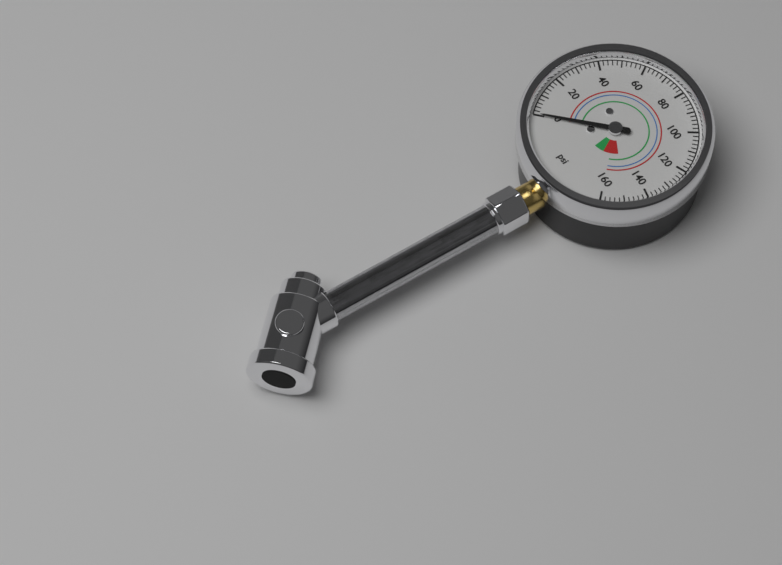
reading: 0 psi
